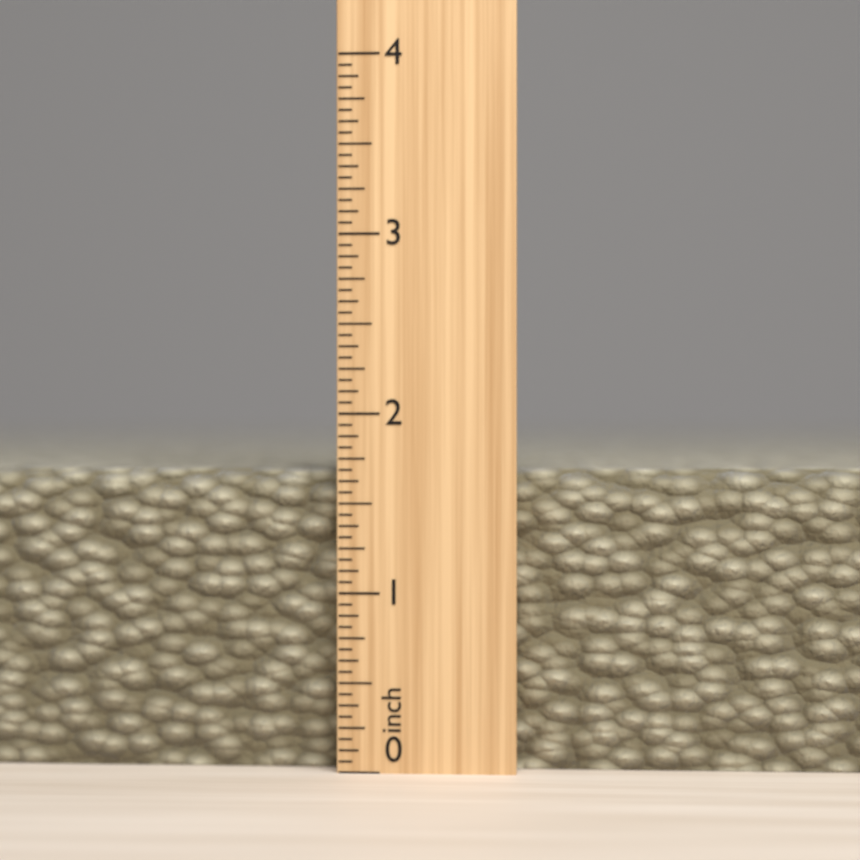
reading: 1.6875 inch
